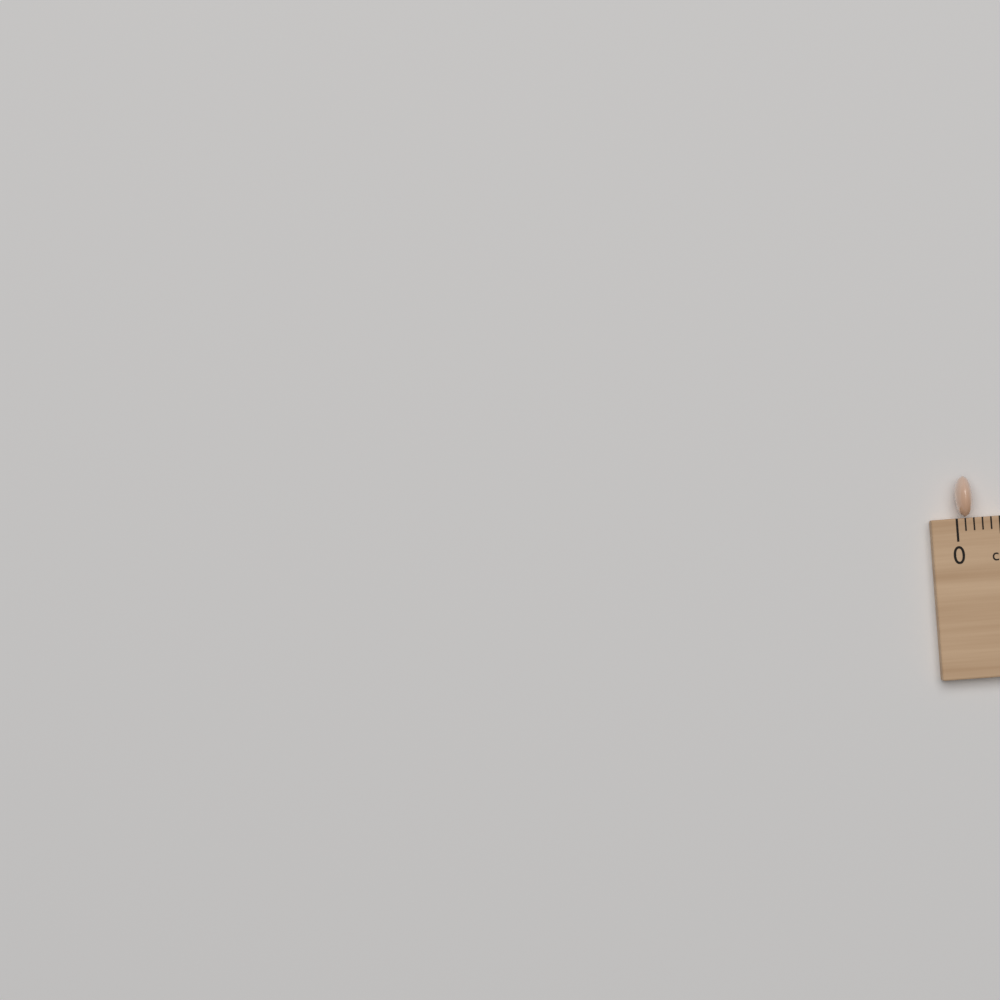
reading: 0.2 cm
